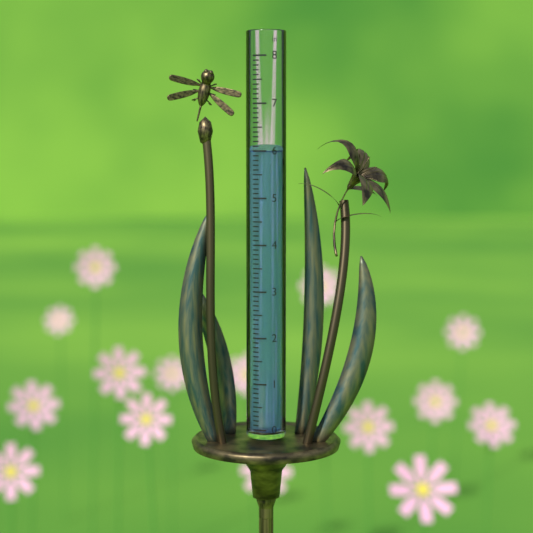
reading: 6.0 in
